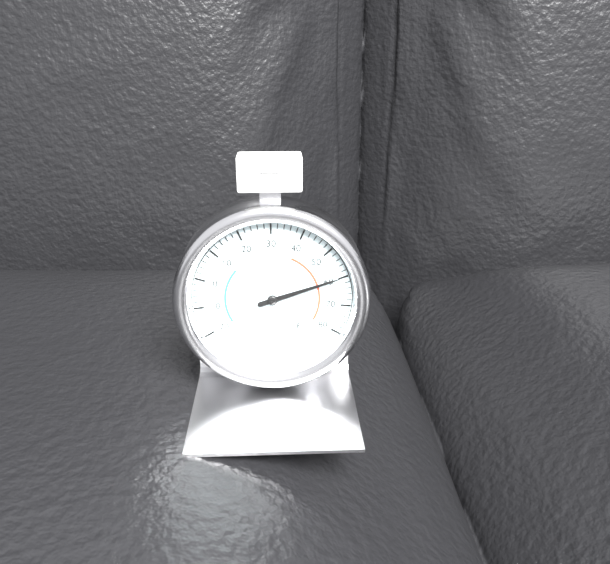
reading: 60 °F
